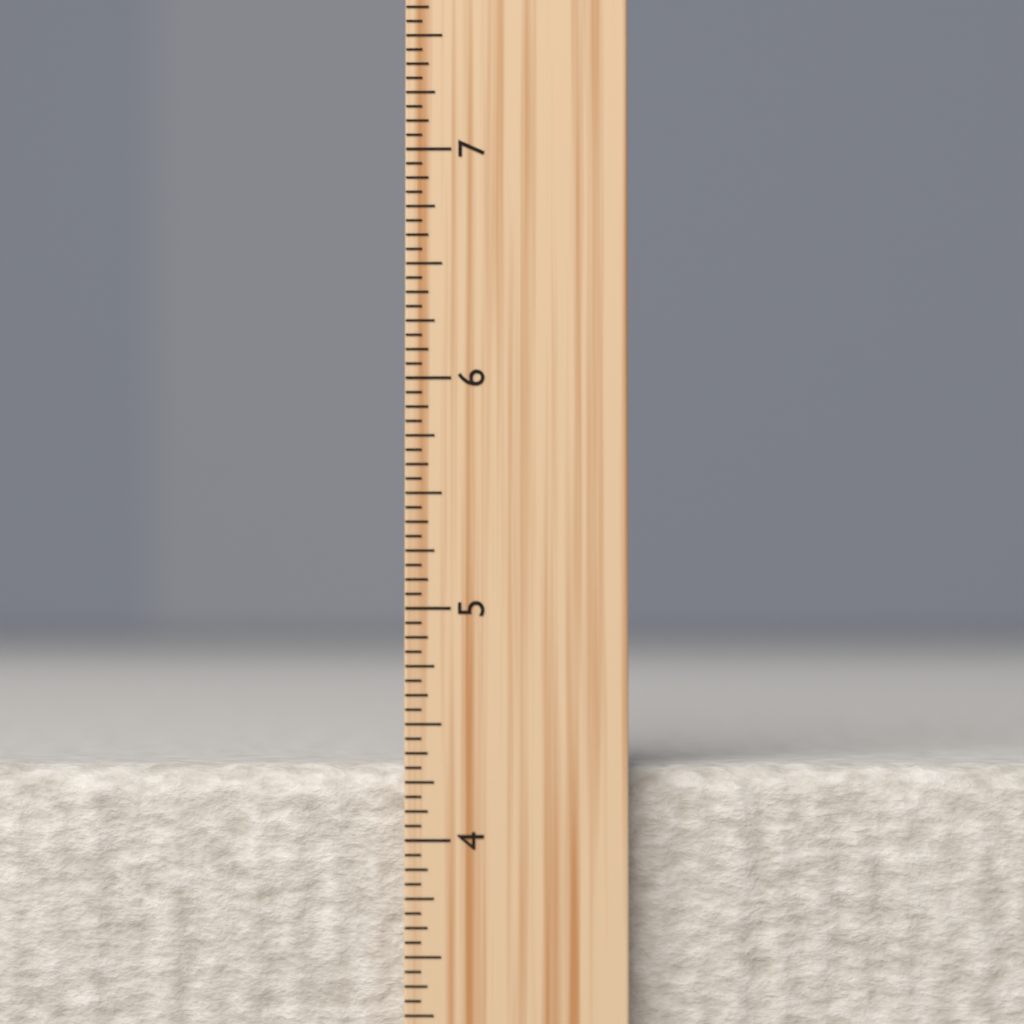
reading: 4.3125 inch
